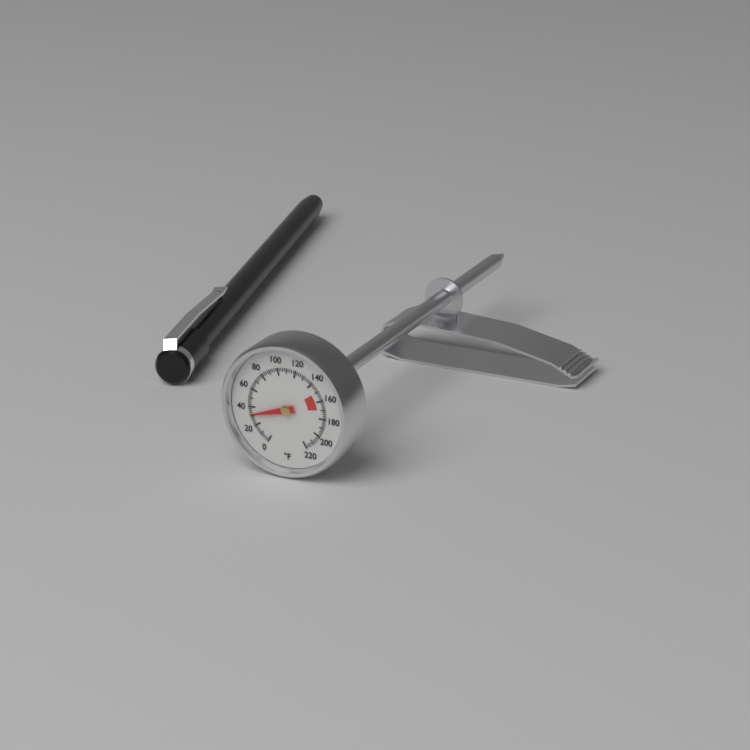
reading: 32 °F
